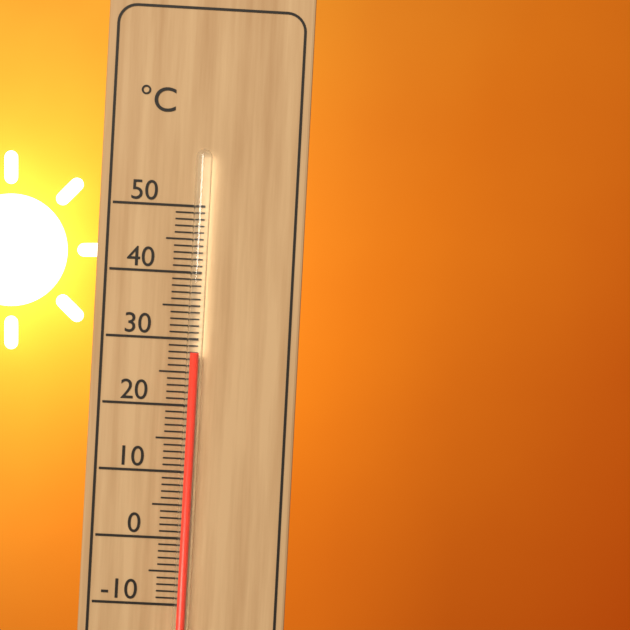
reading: 28 °C
